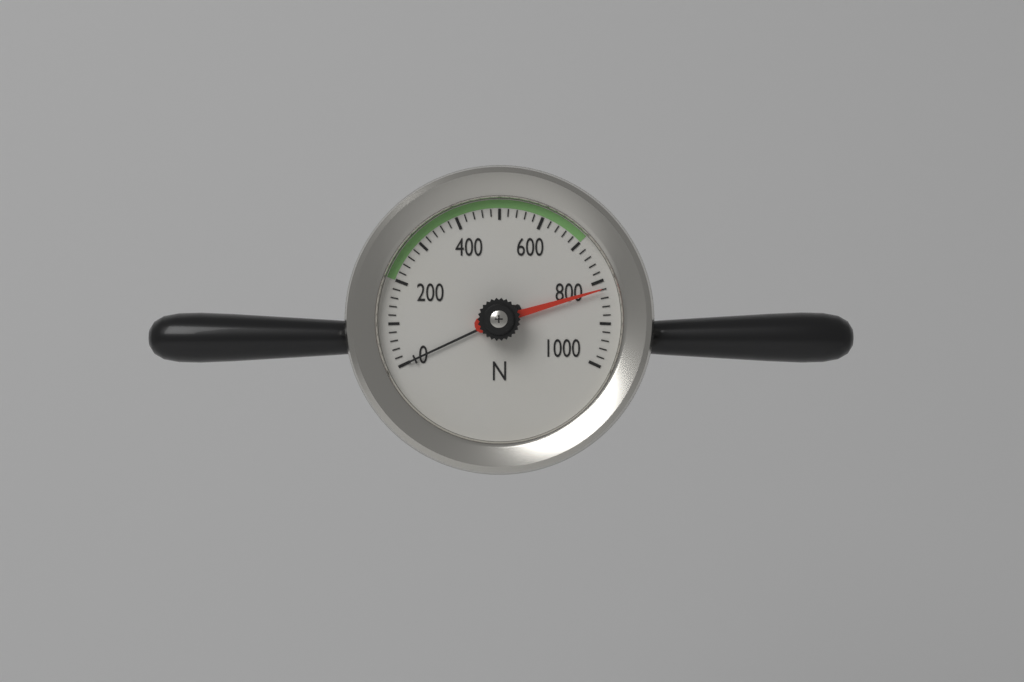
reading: 820 N
